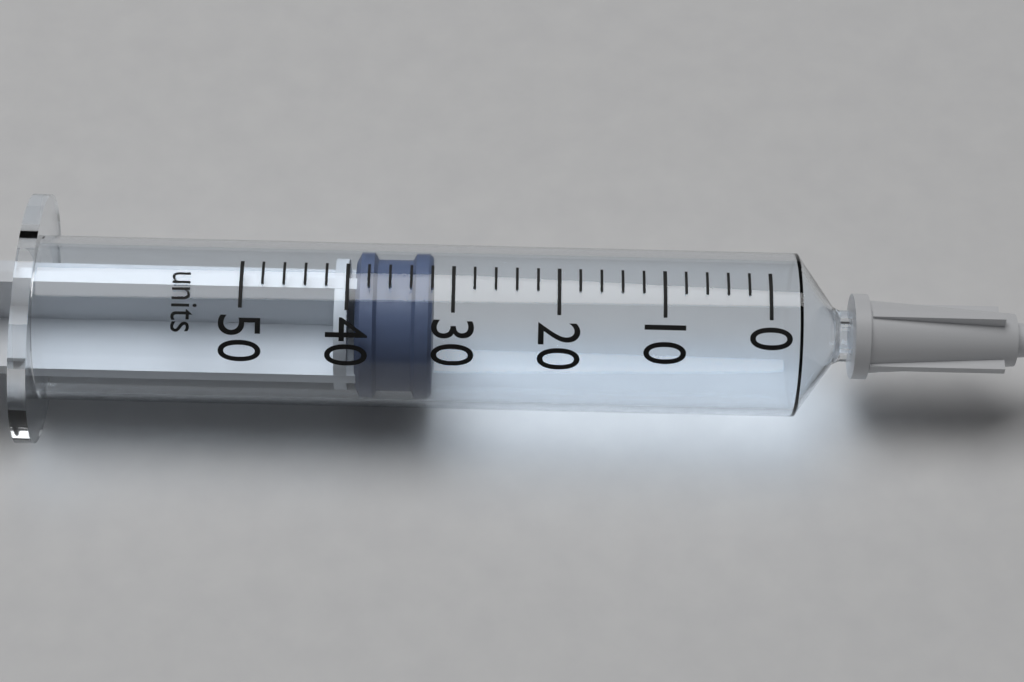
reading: 32 units
